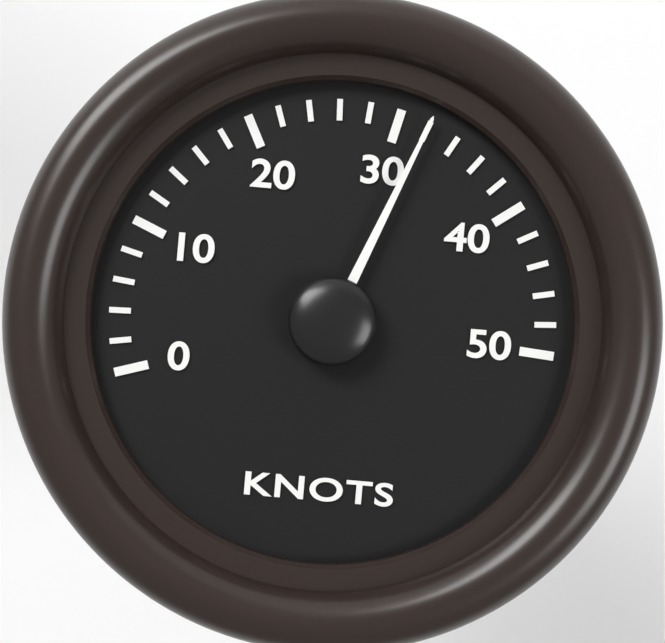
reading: 32 knots
